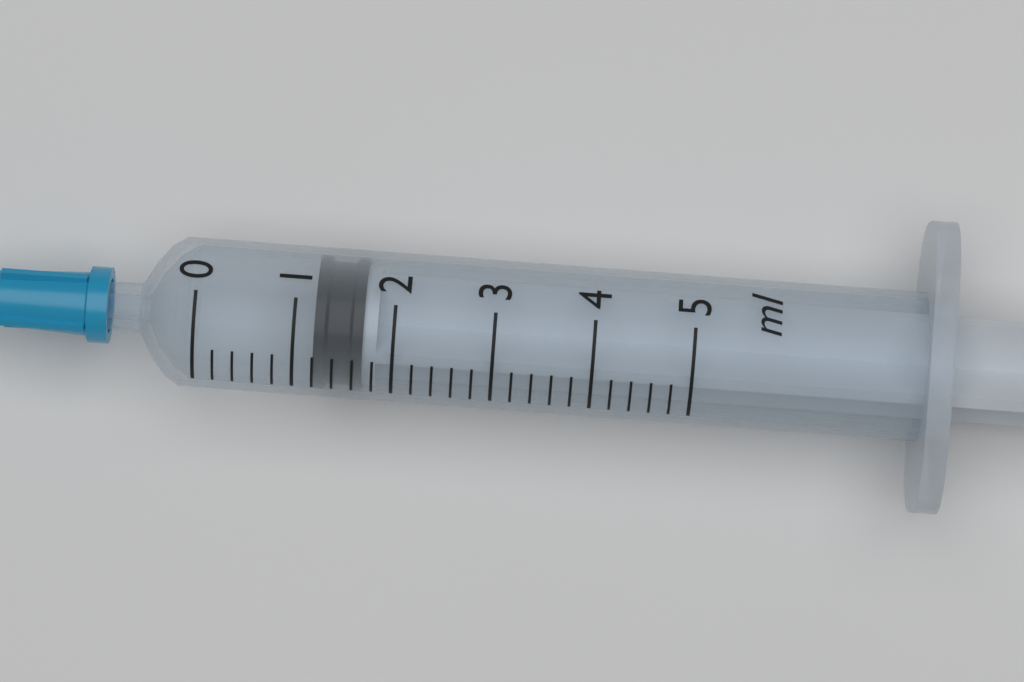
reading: 1.2 ml
